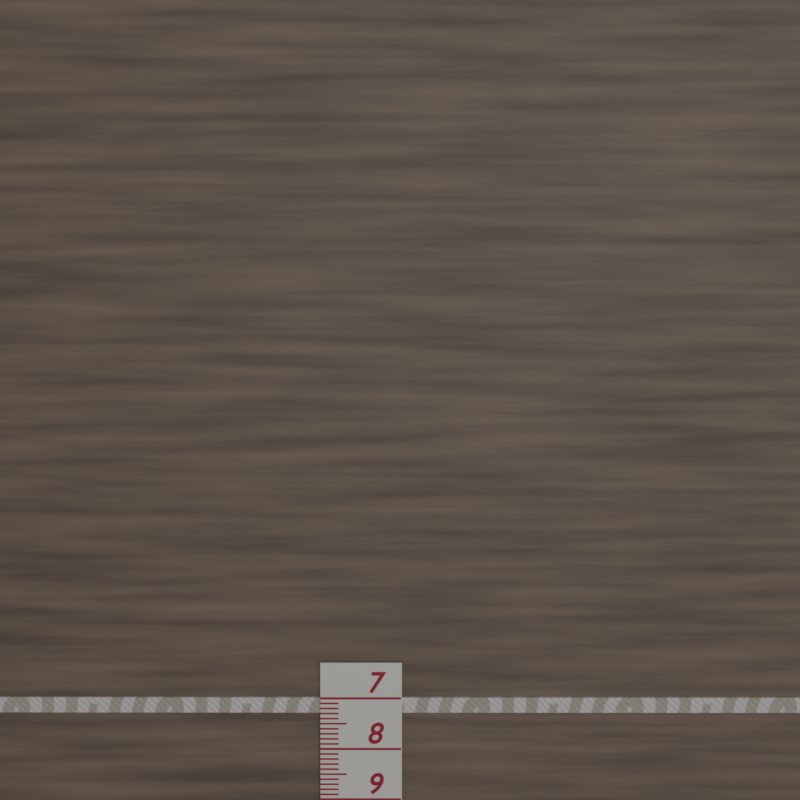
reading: 7.3 (no unit)
